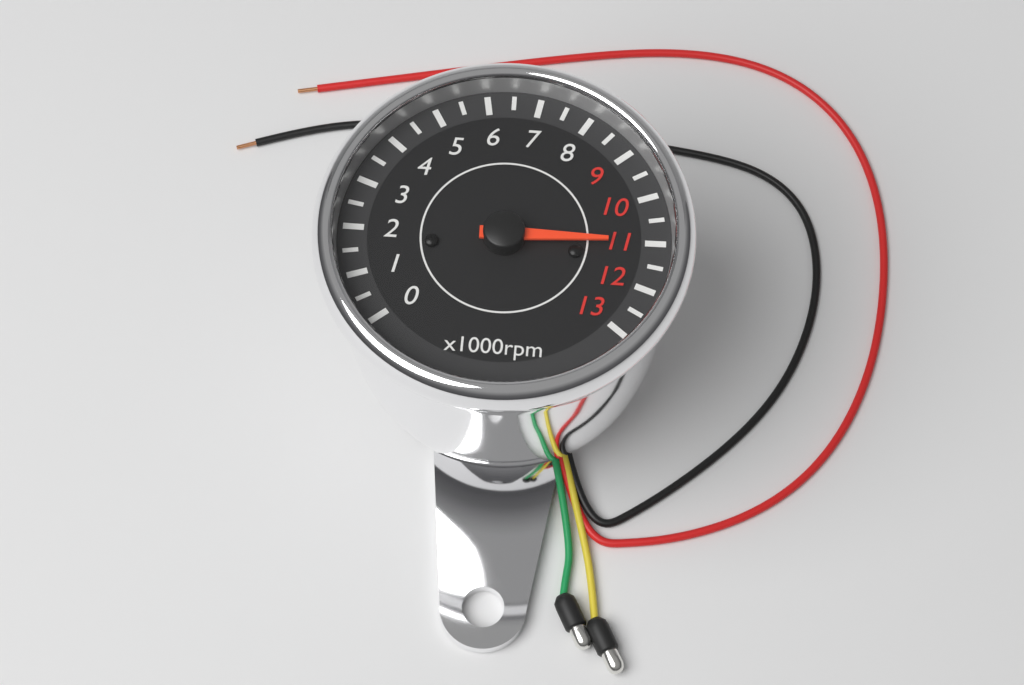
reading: 11000 rpm
